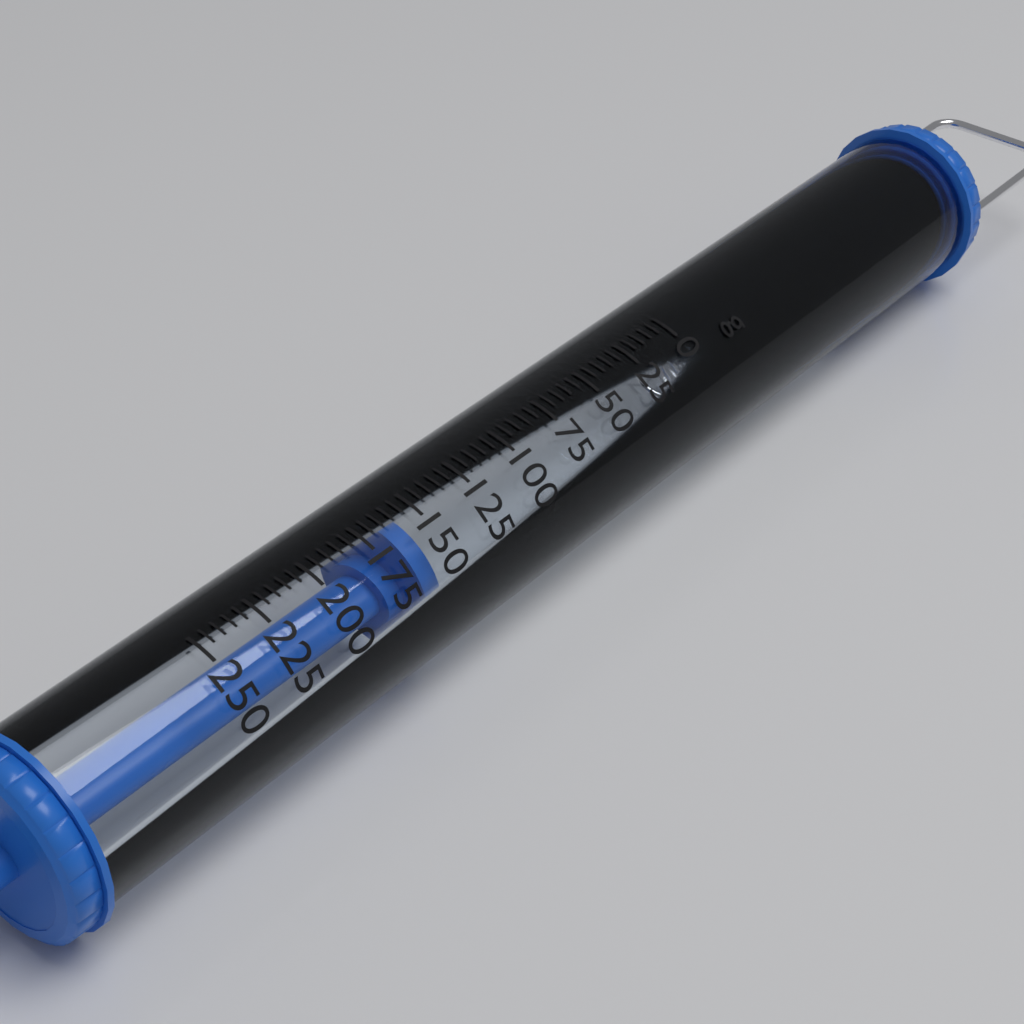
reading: 155 g
